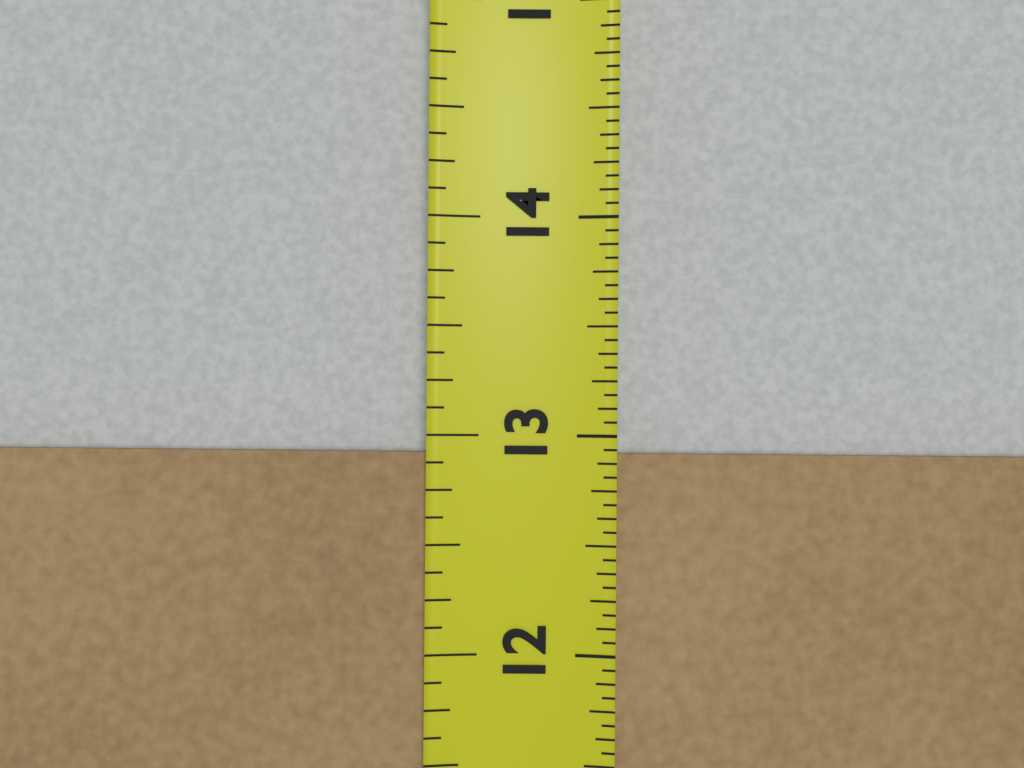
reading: 12.9375 in
